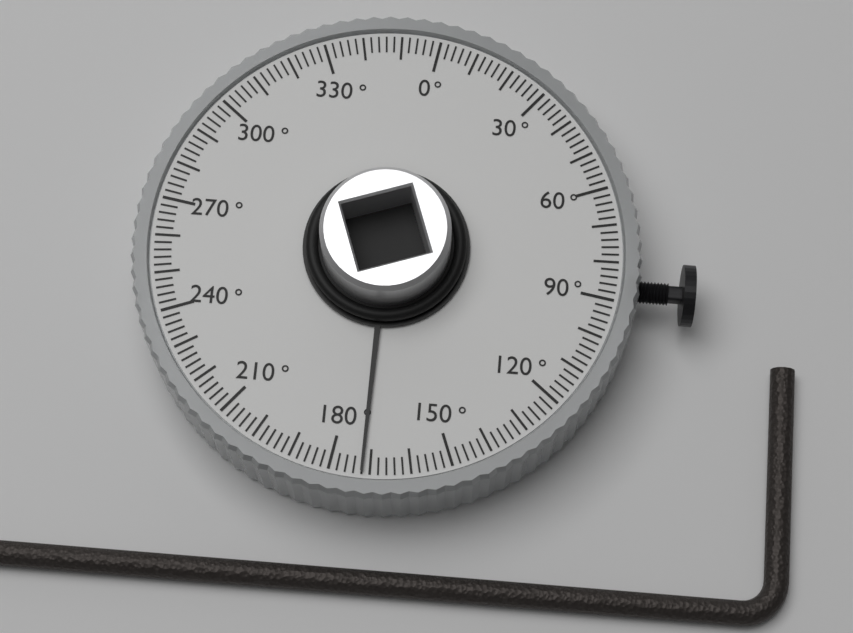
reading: 172 °
